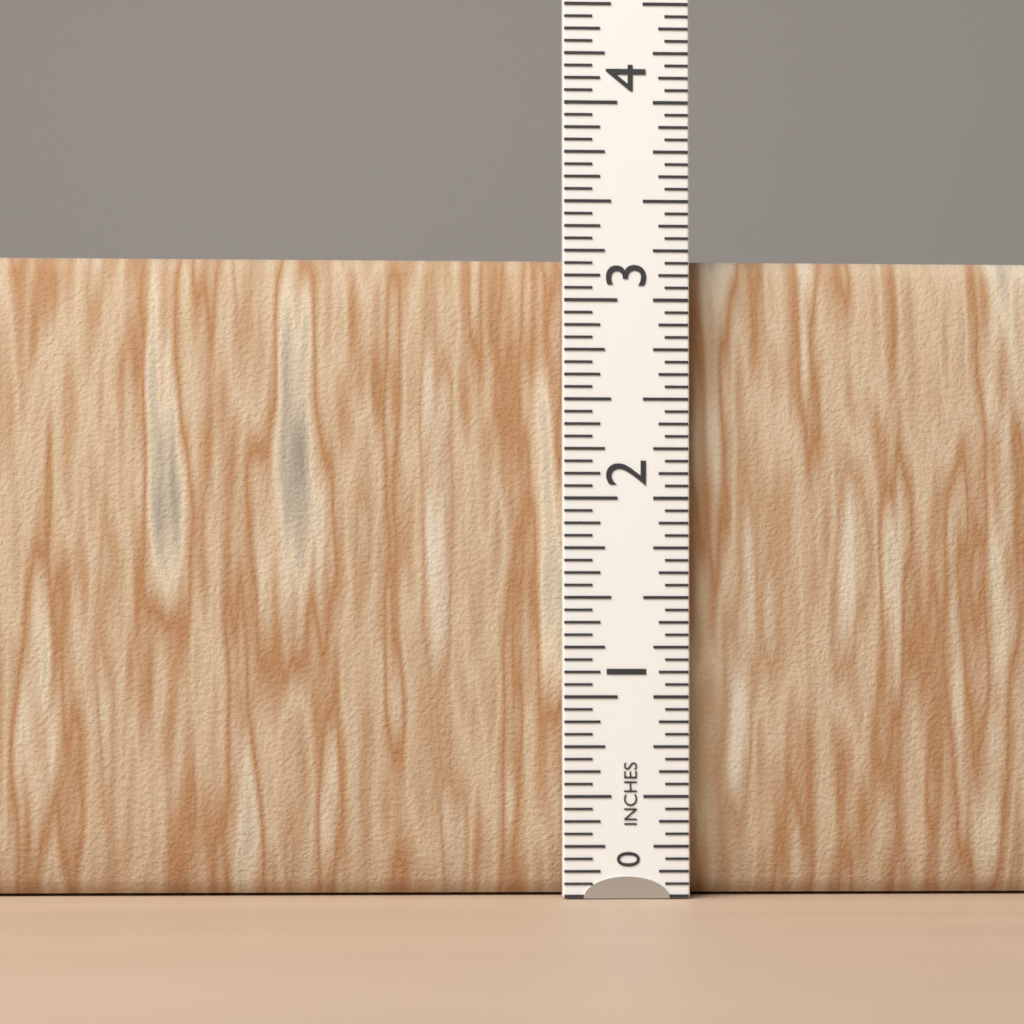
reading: 3.2500 in
